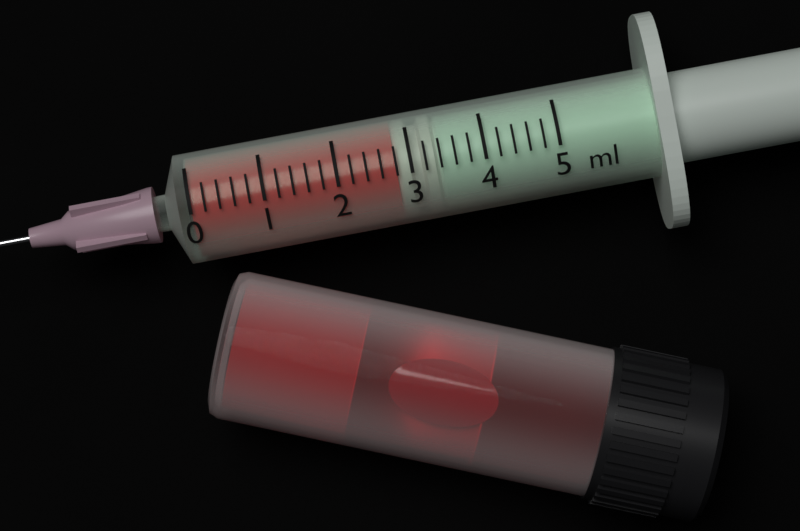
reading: 2.8 ml
